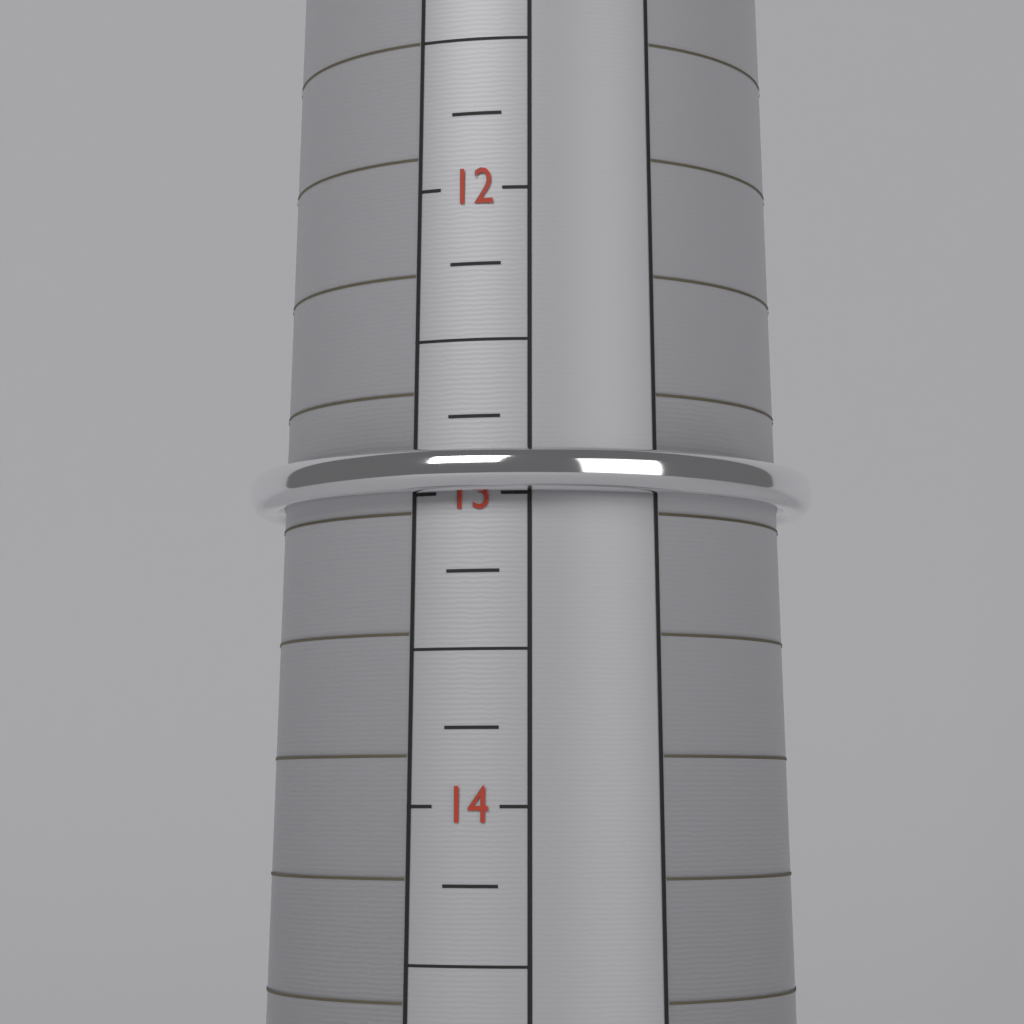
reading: 13.00 (no unit)
